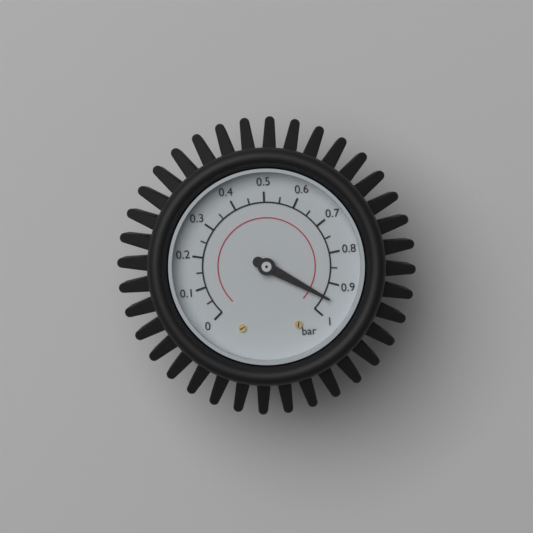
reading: 0.95 bar
